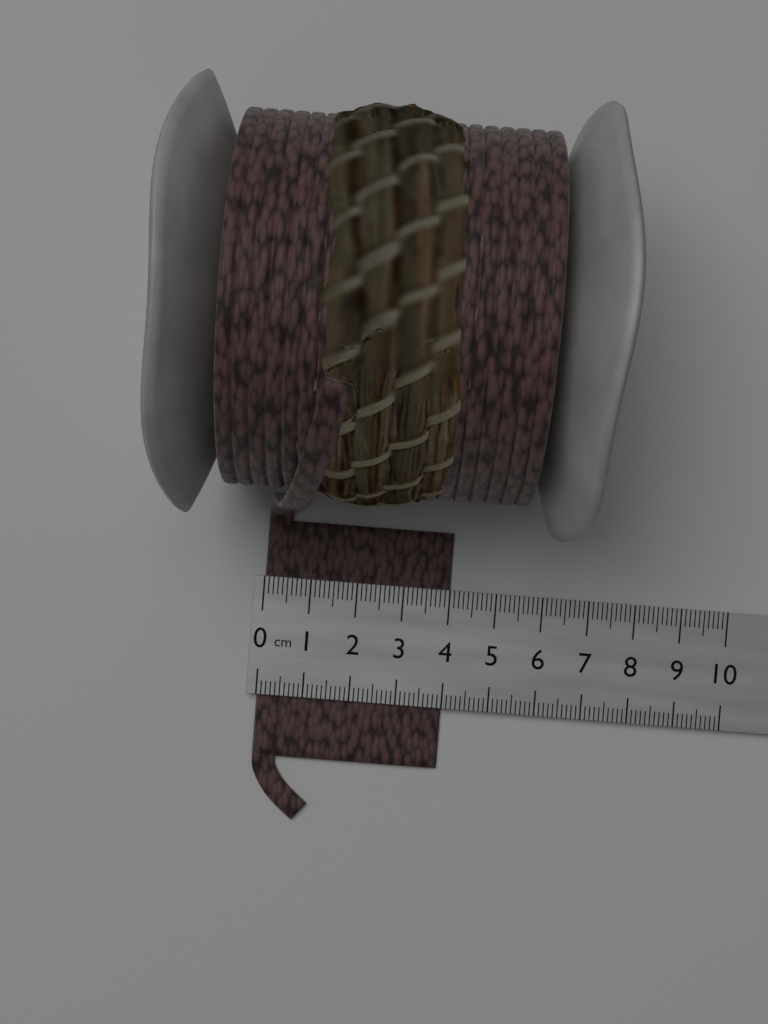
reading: 4.0 cm
